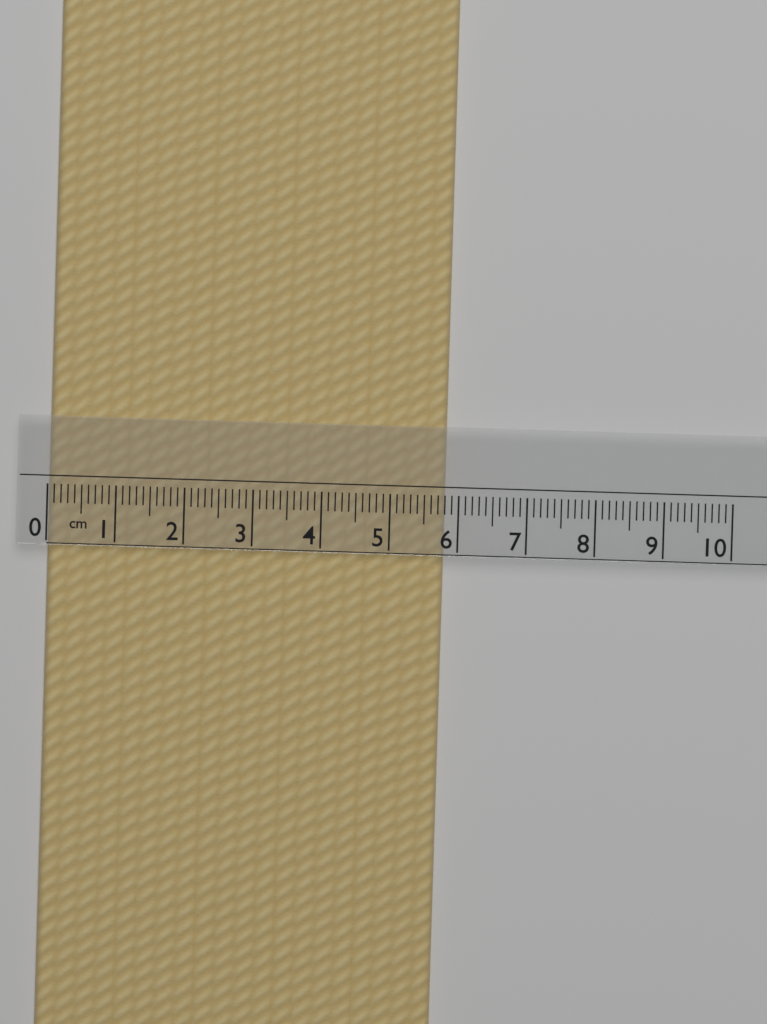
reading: 5.8 cm
